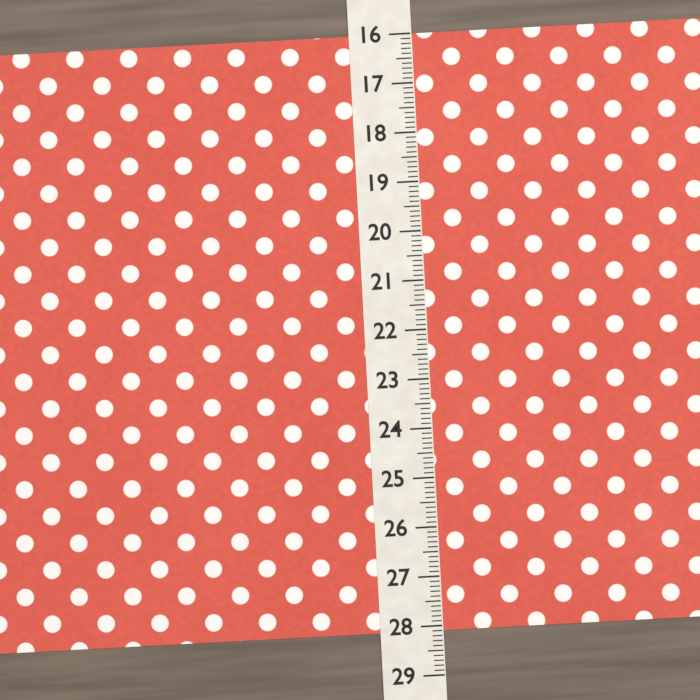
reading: 28.1 (no unit)
